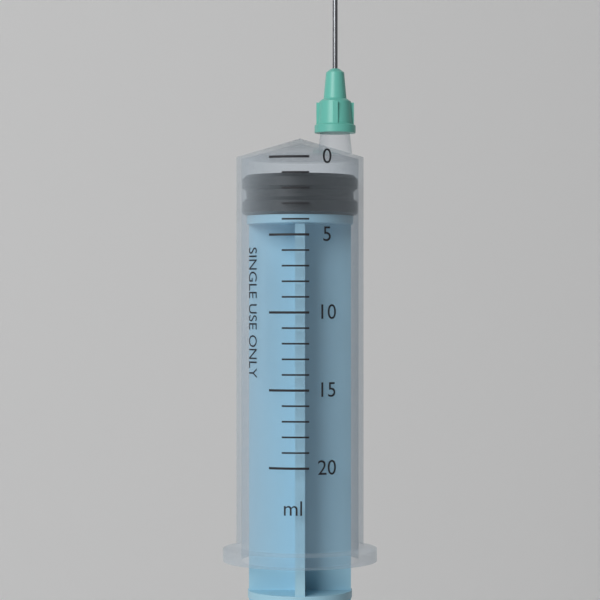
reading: 1 ml
